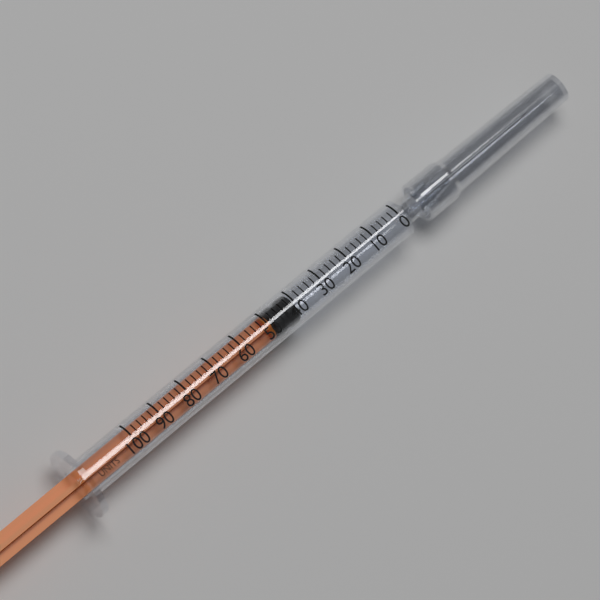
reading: 40 units
